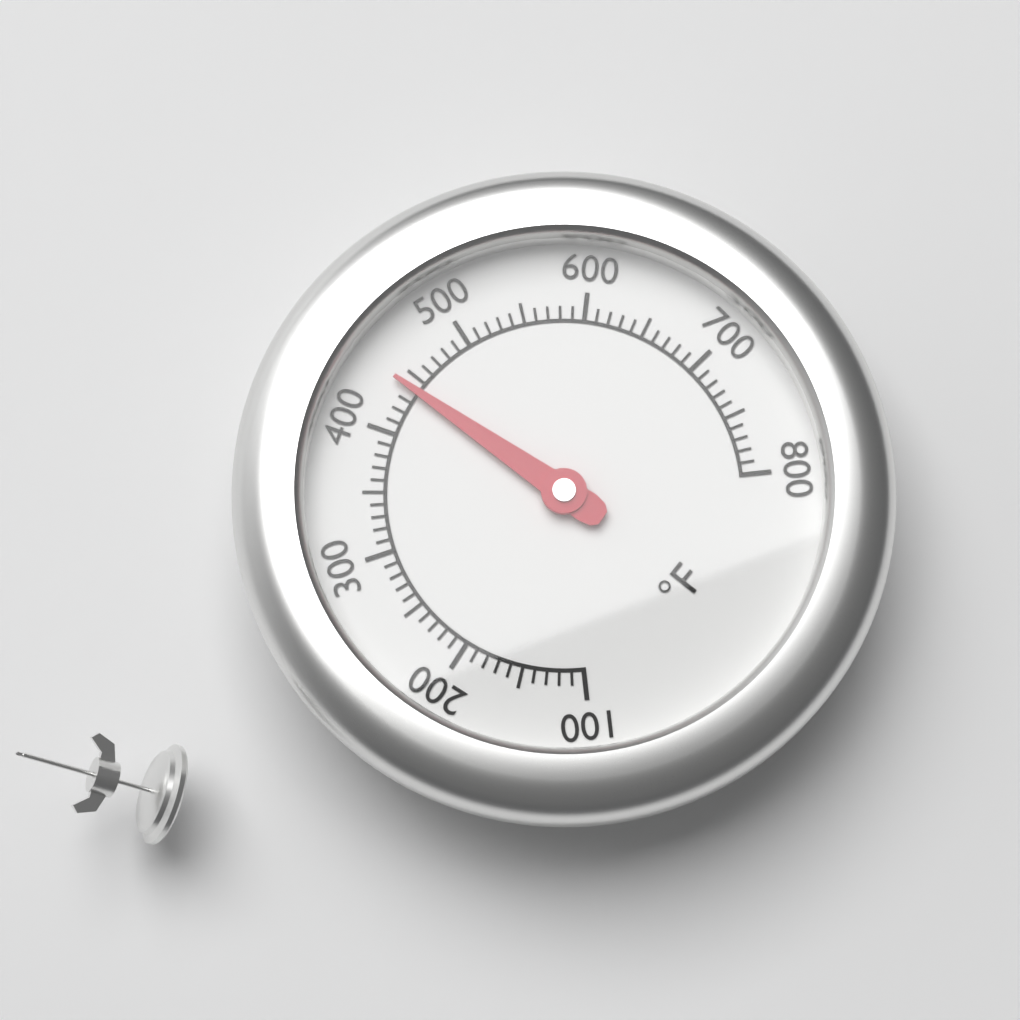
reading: 440 °F
